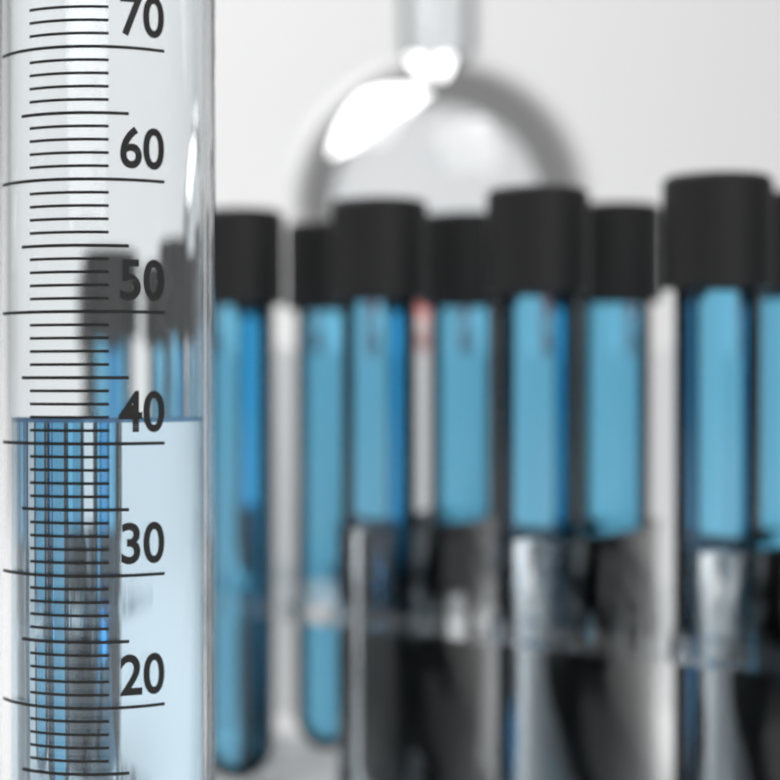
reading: 42 ml
